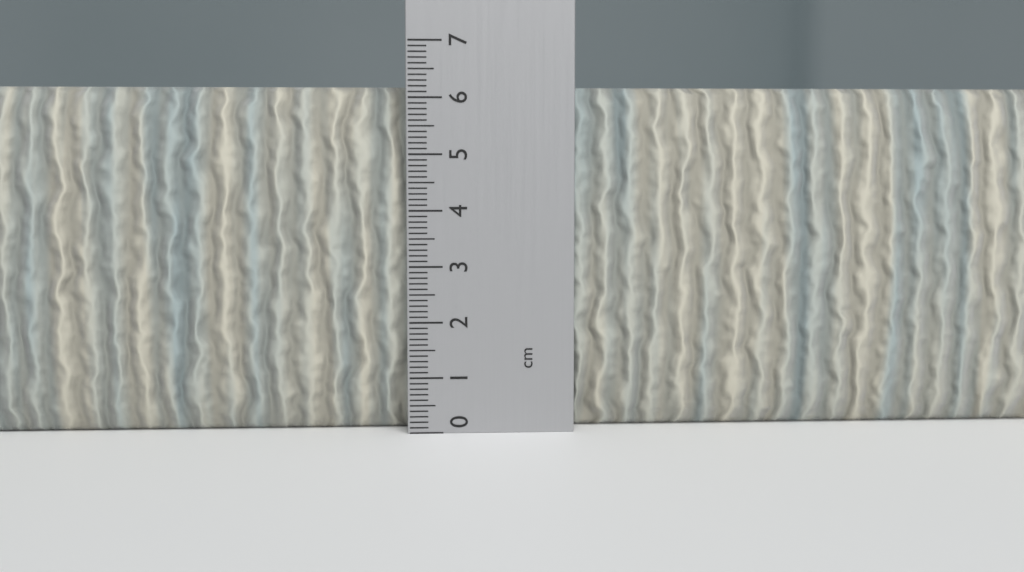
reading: 6.2 cm
